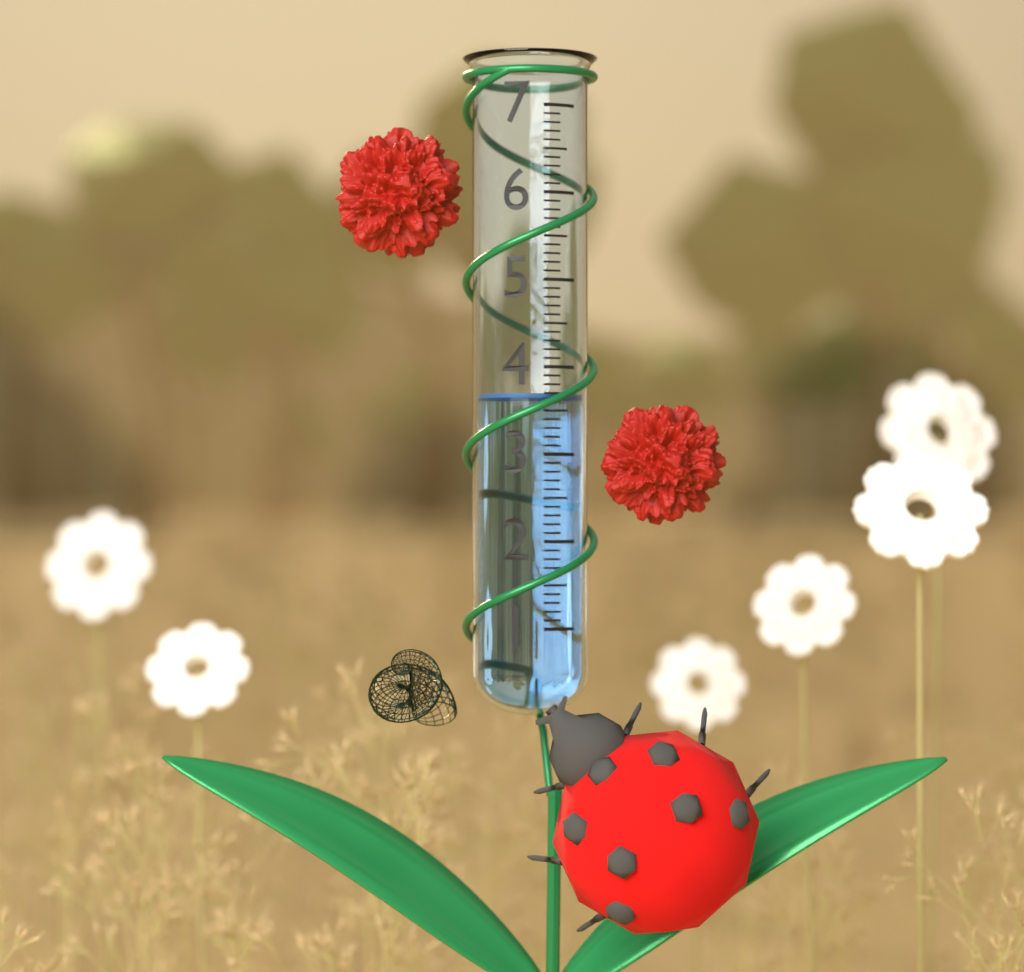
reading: 3.7 (no unit)
